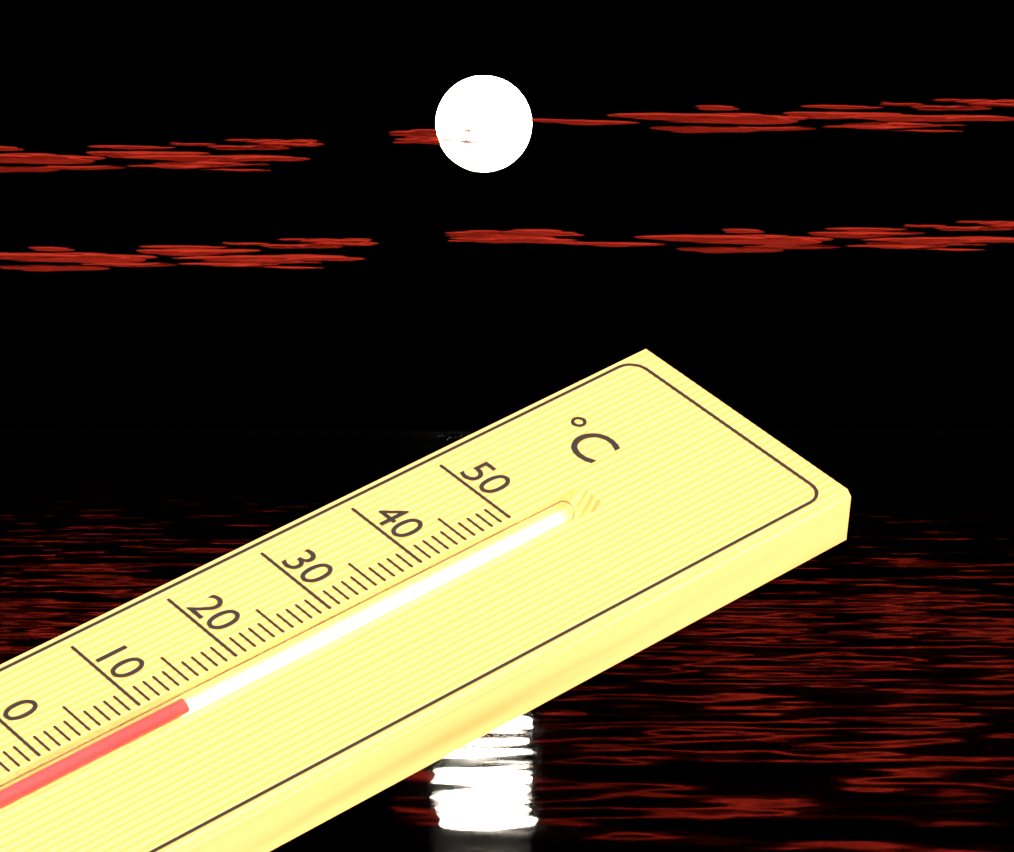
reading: 13 °C
